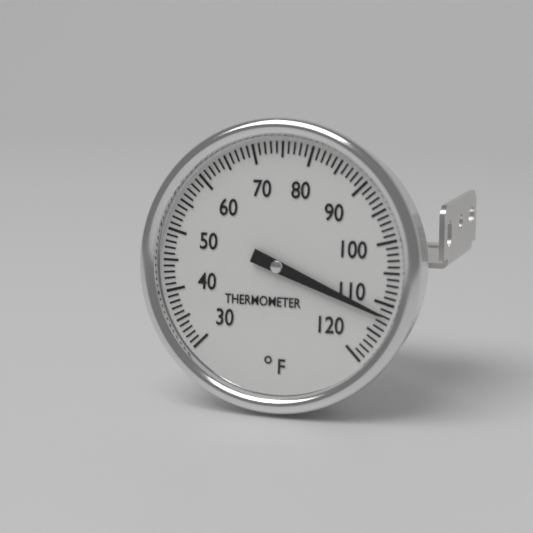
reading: 112 °F
